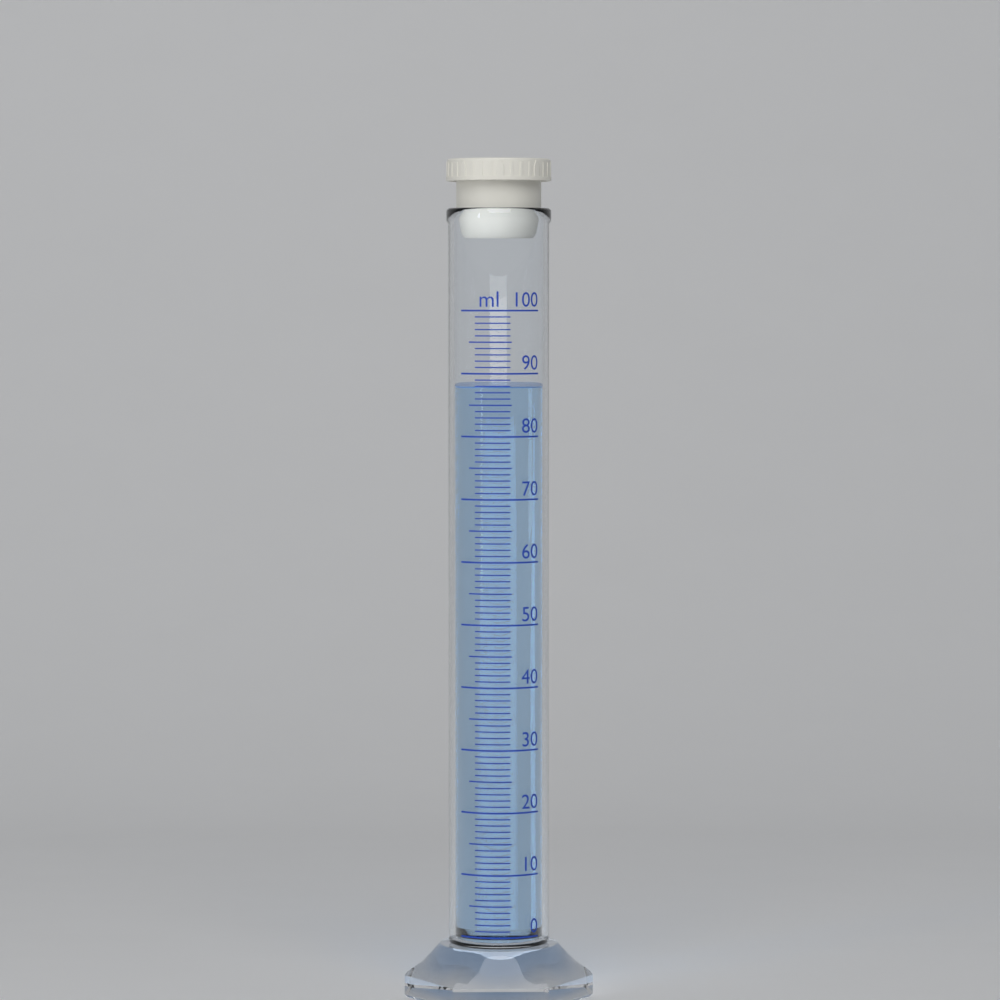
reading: 88 ml
